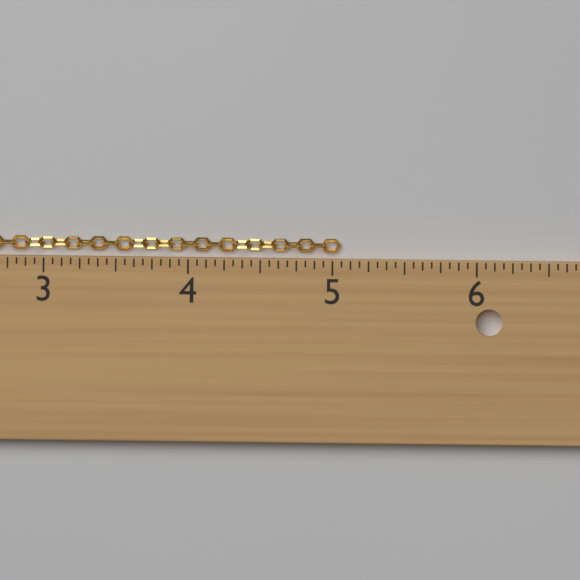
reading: 5.0625 in
